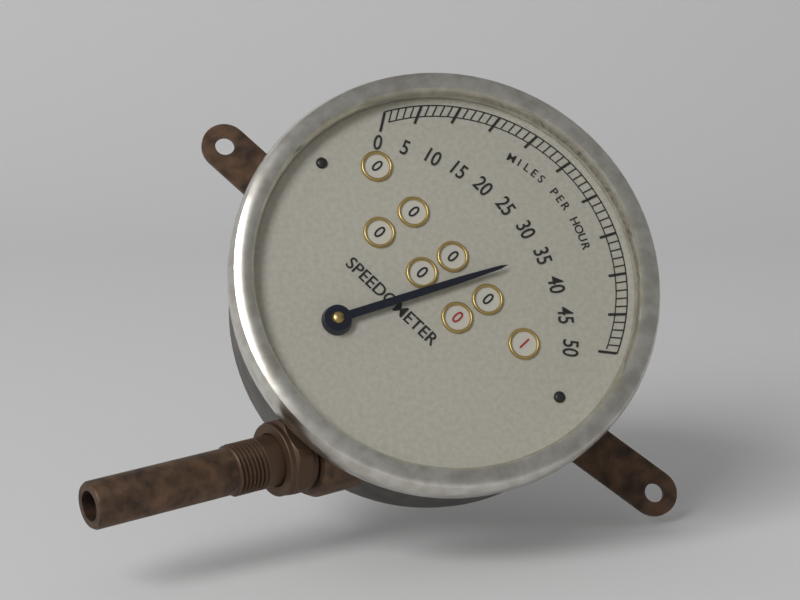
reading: 35 mph
